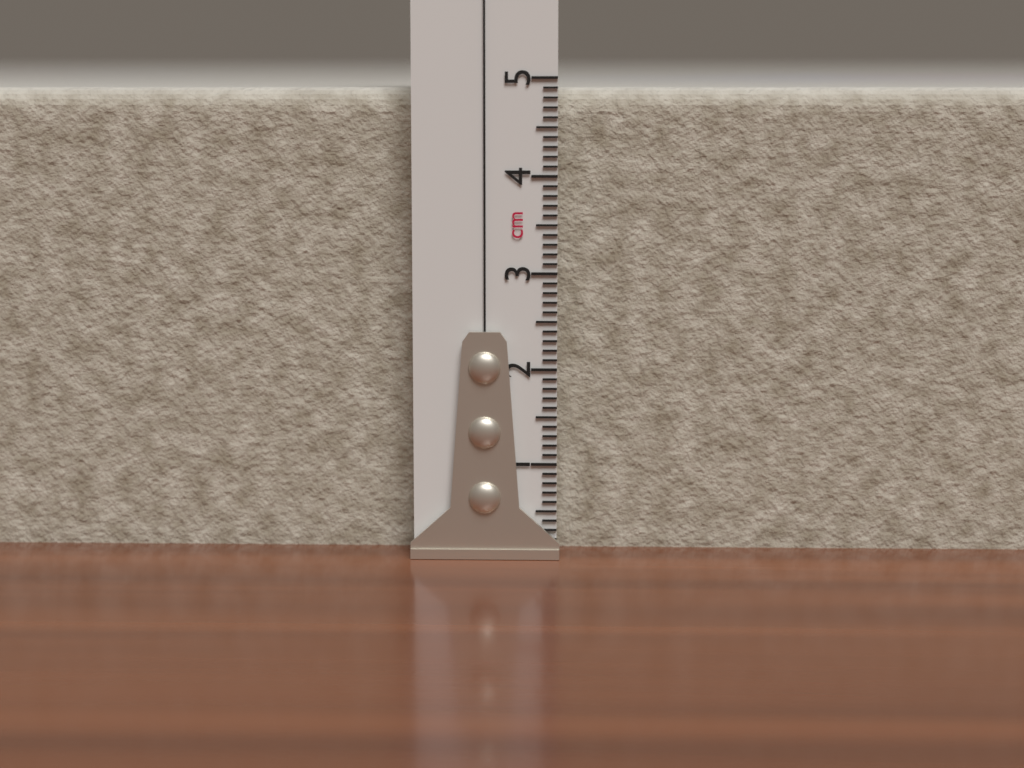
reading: 4.9 cm
